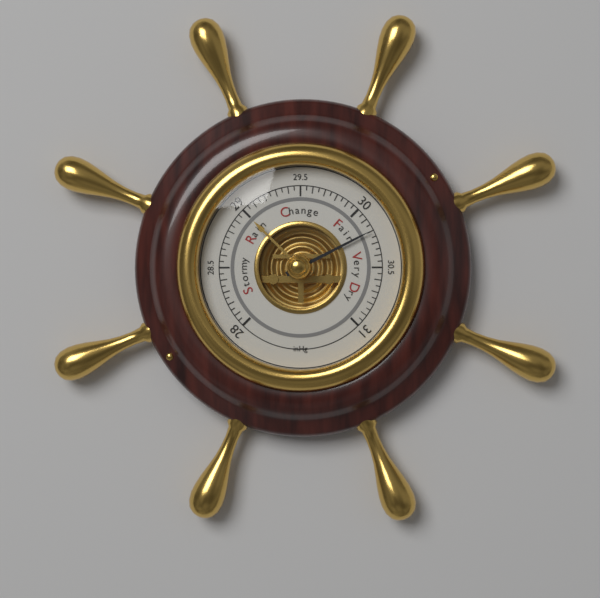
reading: 30.20 inHg
